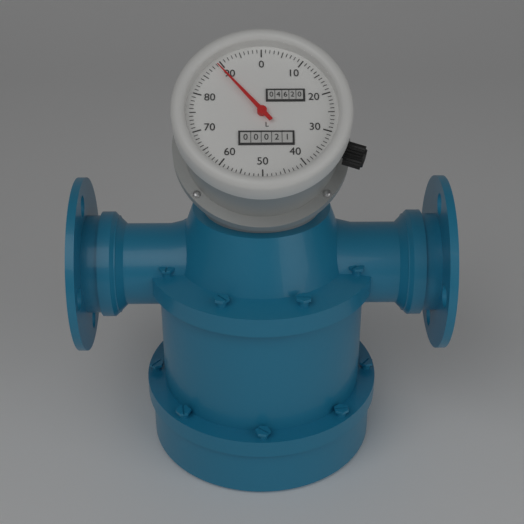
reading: 89 L
